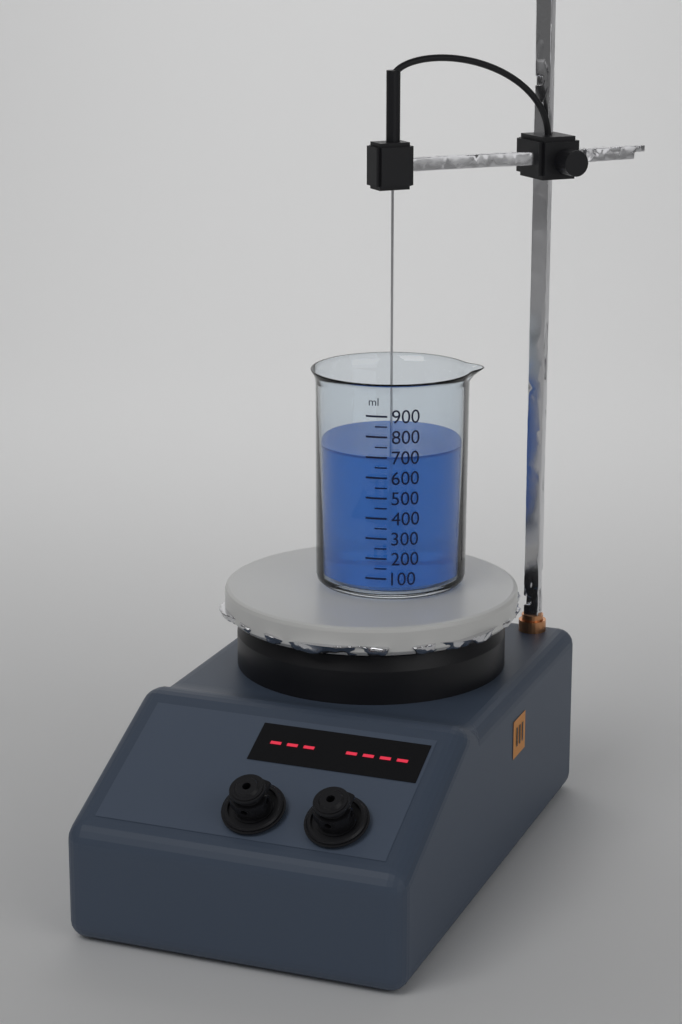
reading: 700 ml
